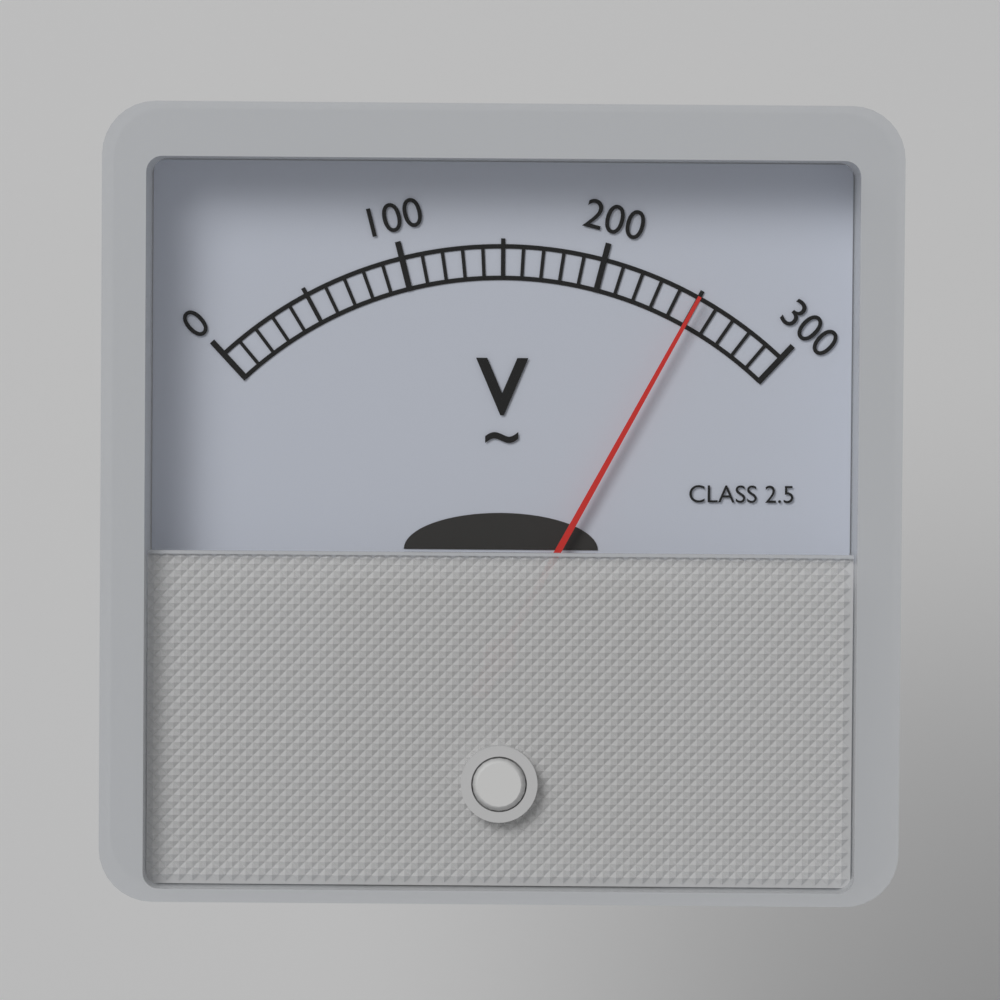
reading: 250 V
